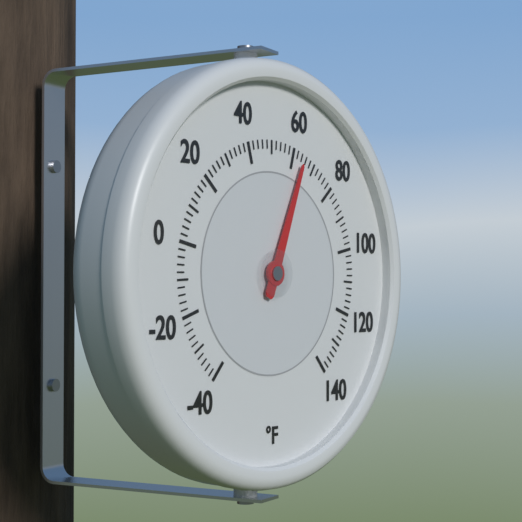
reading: 64 °F
